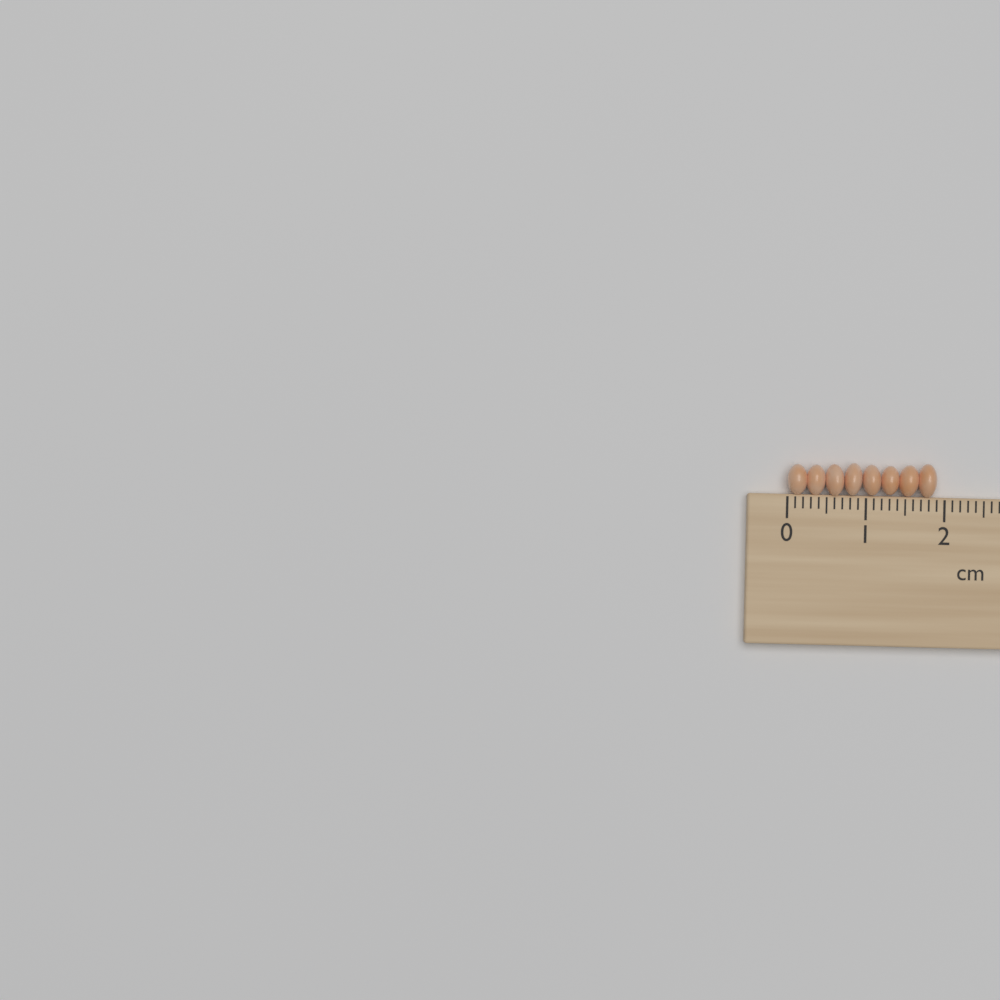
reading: 1.9 cm
